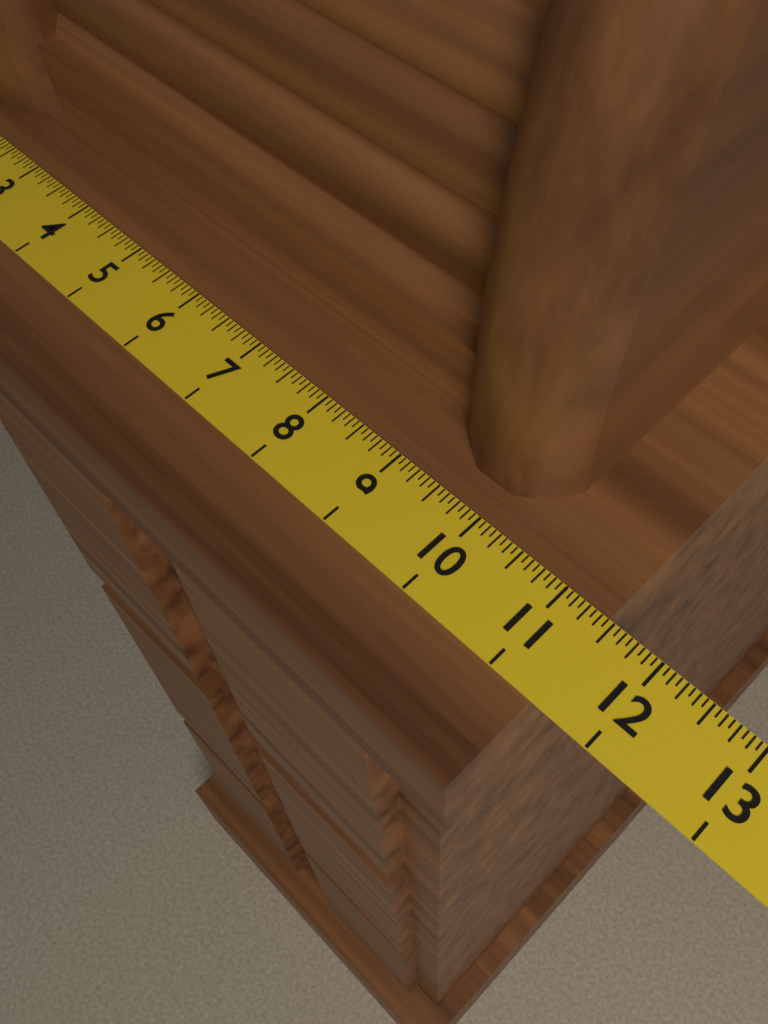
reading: 11.4375 (no unit)
